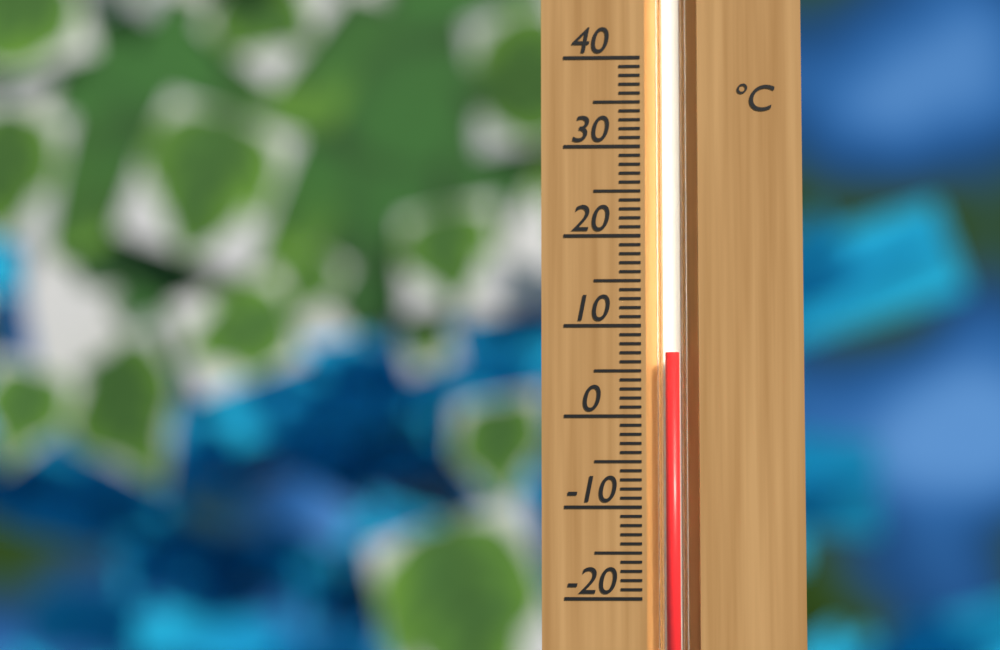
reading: 7 °C
